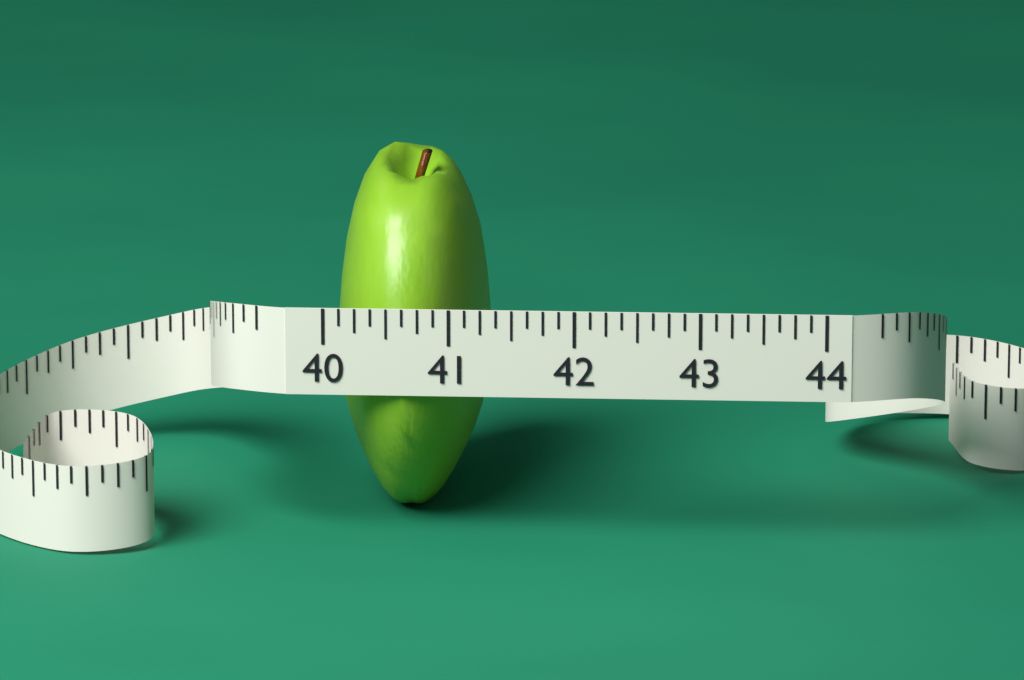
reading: 41.250 (no unit)
